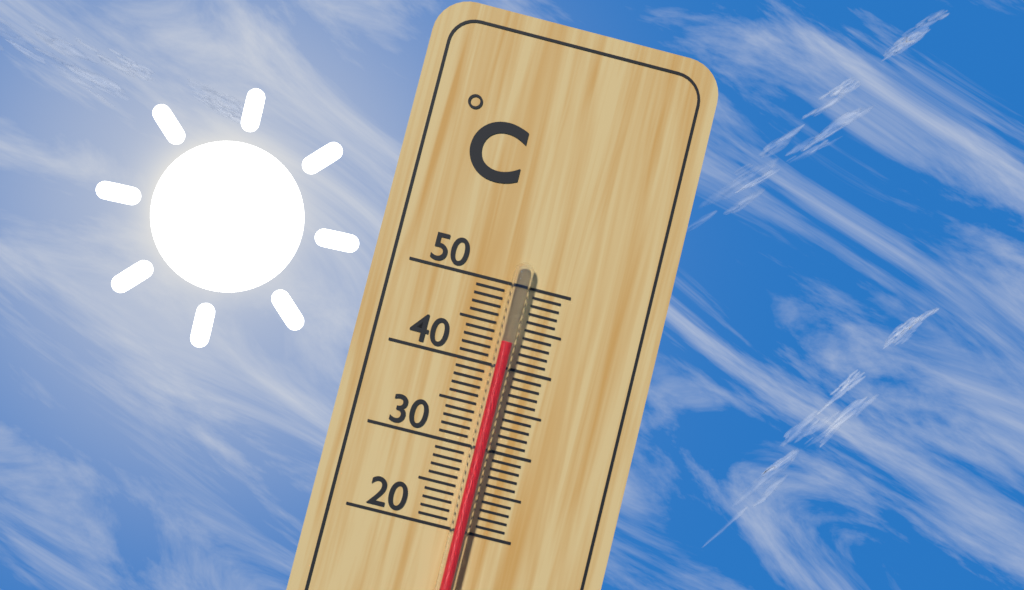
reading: 43 °C
